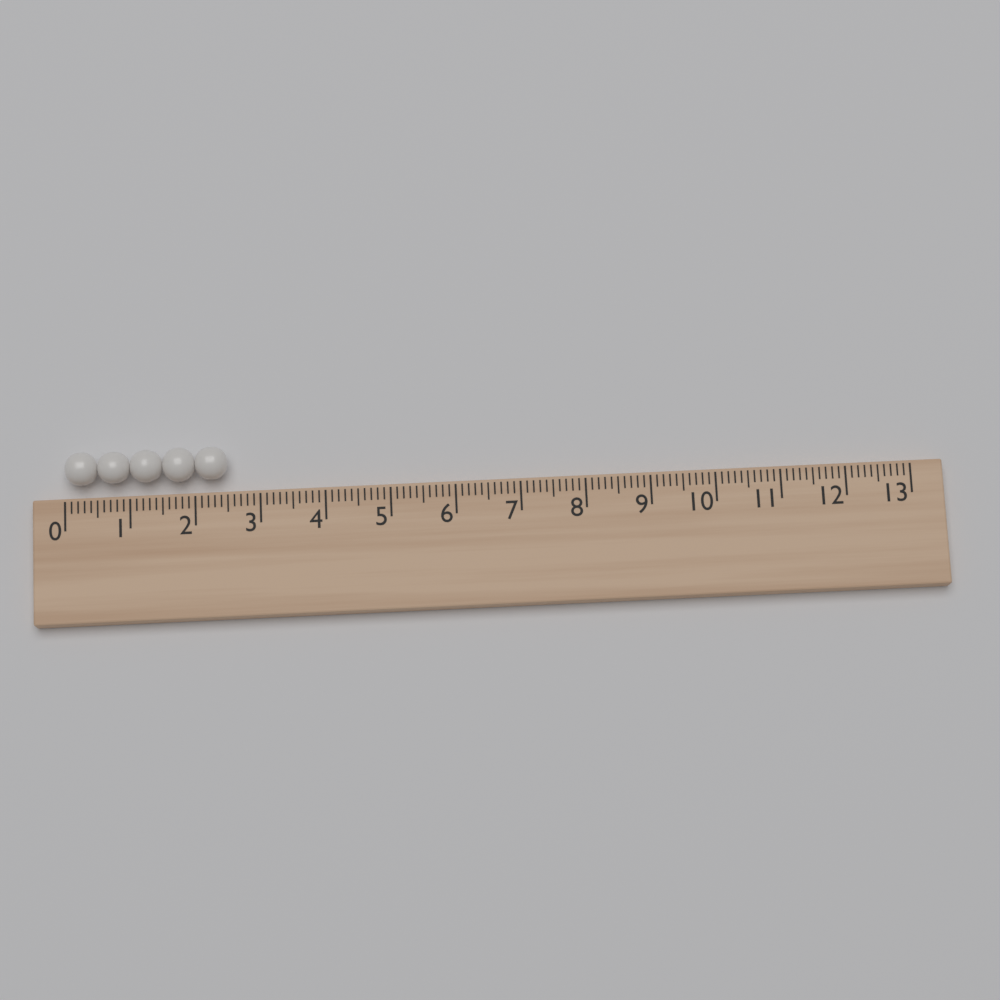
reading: 2.5 (no unit)
